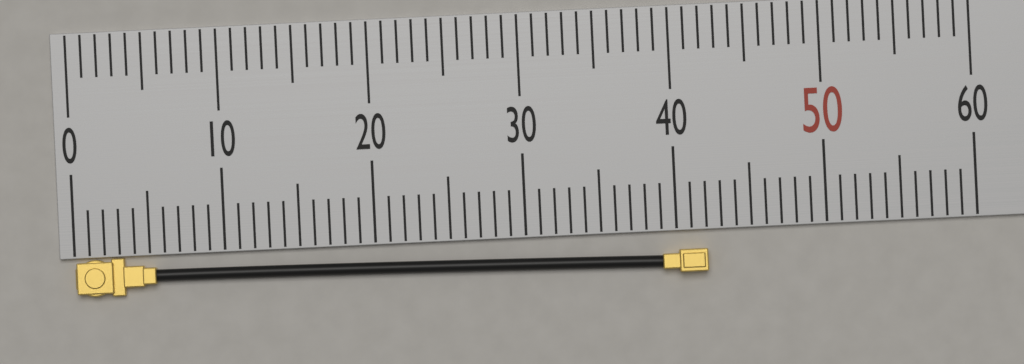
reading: 42 (no unit)
